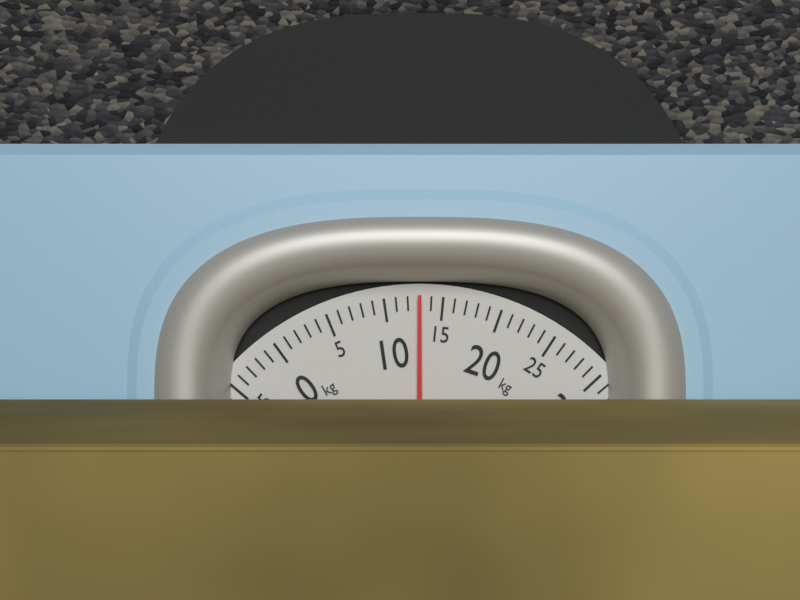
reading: 13 kg
